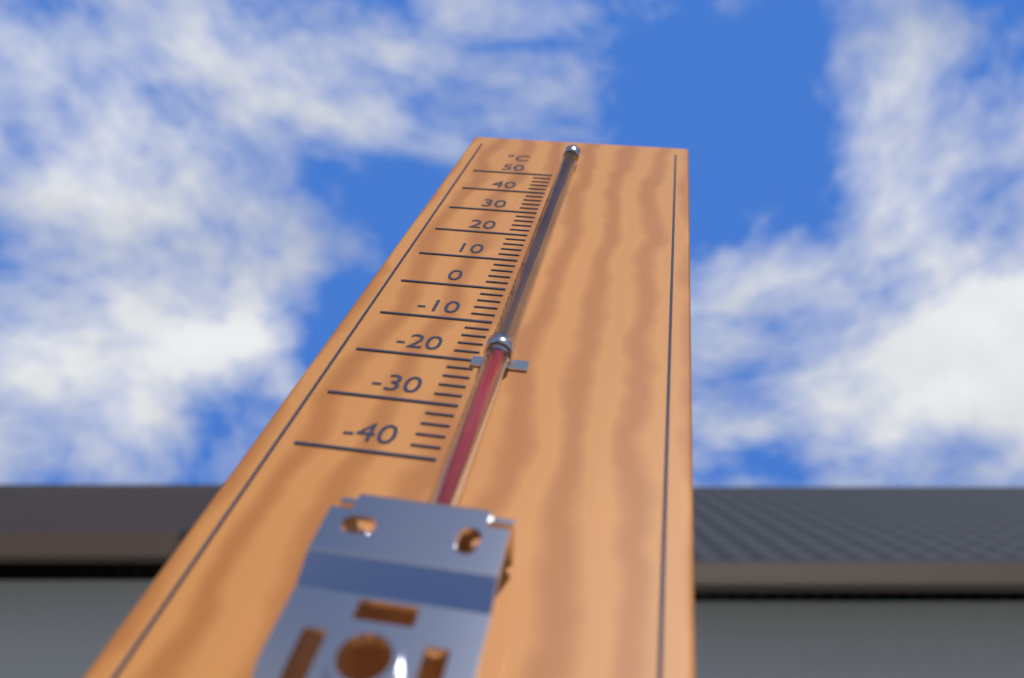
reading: -22 °C
